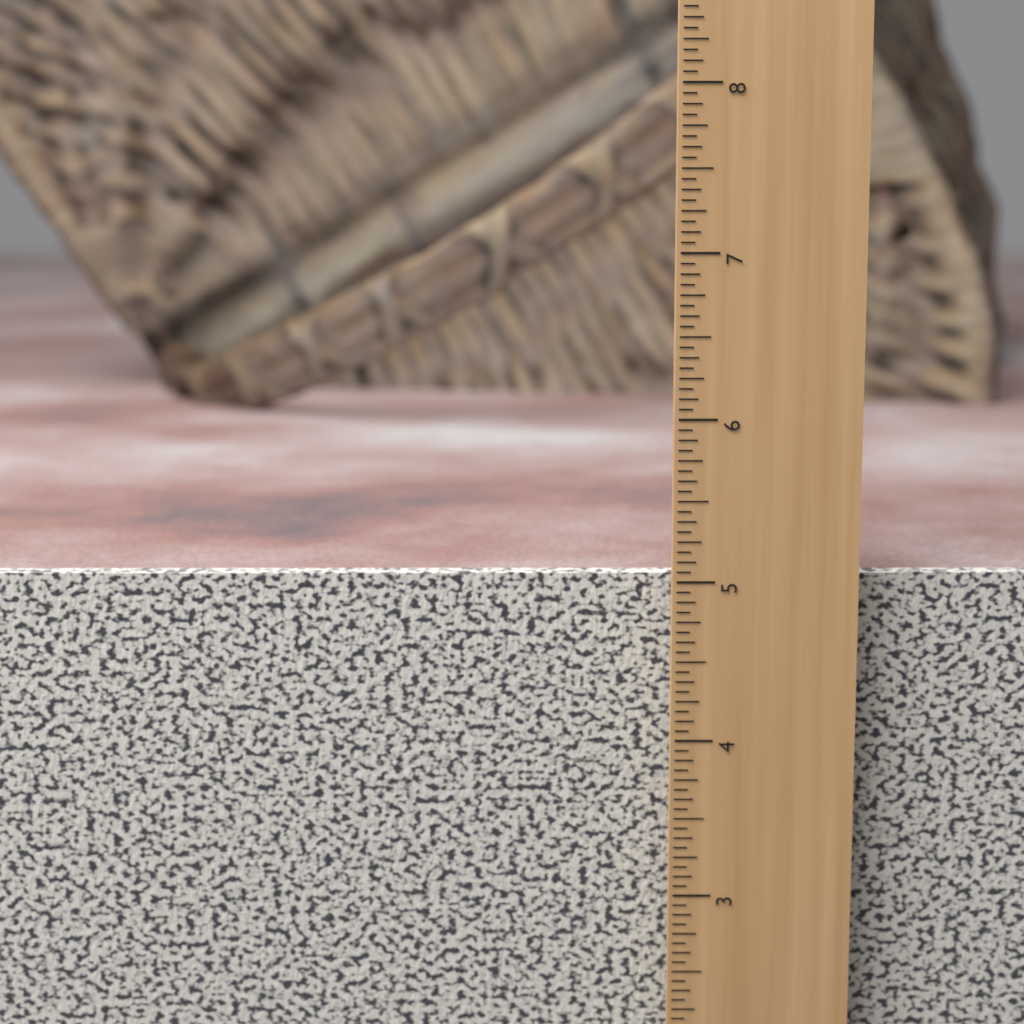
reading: 5.0000 in
